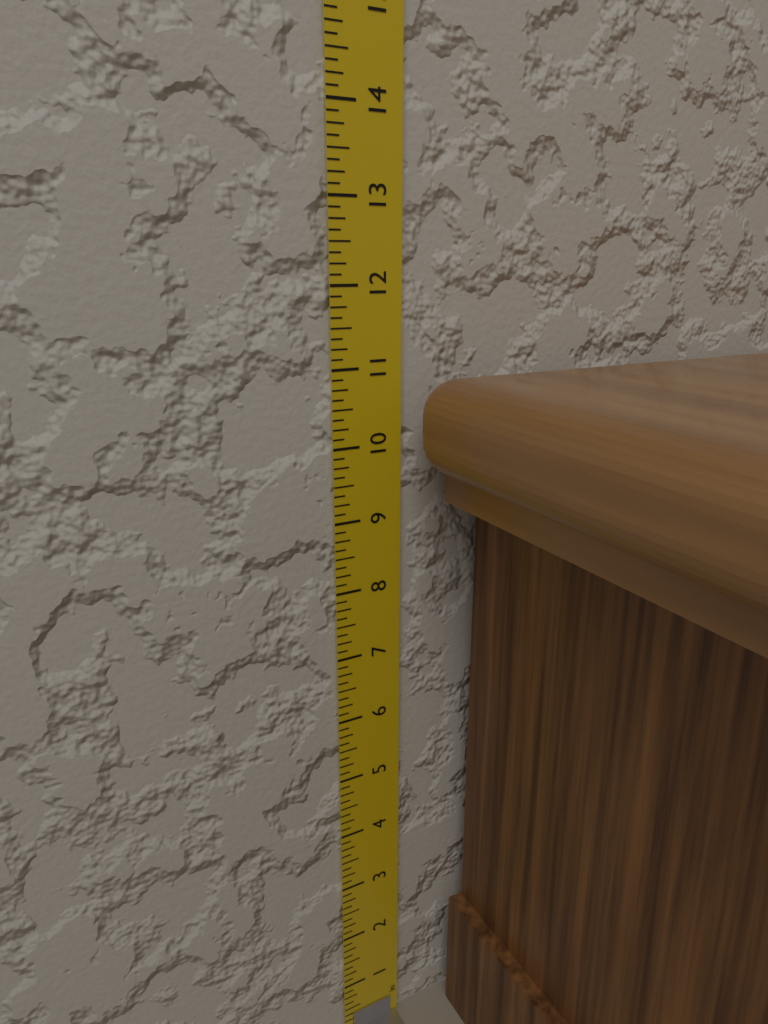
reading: 10.875 in
